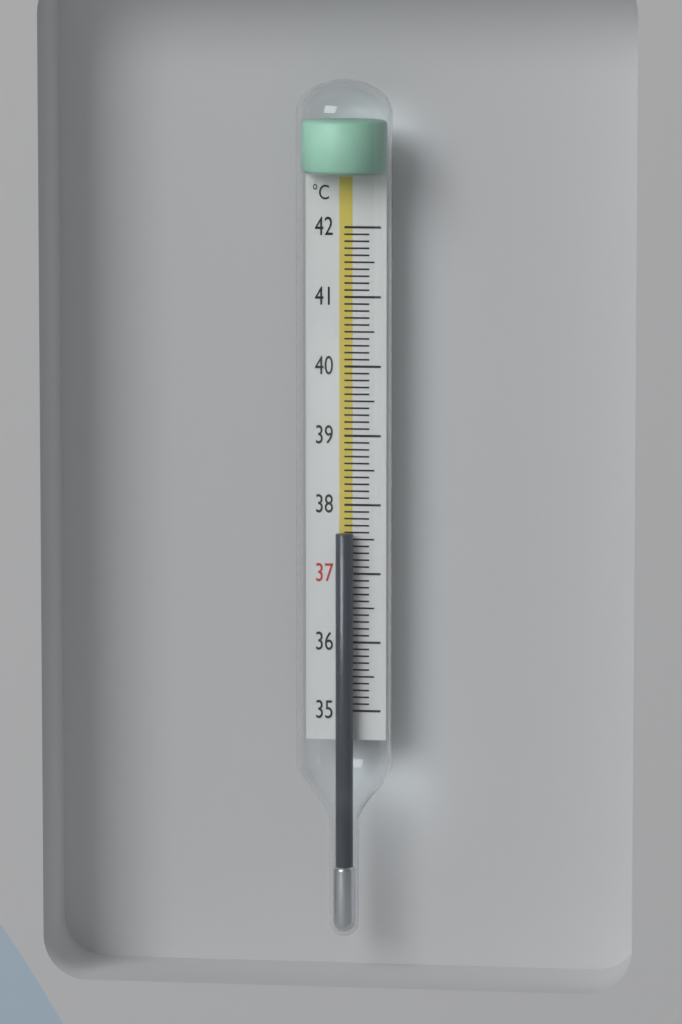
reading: 37.6 °C
